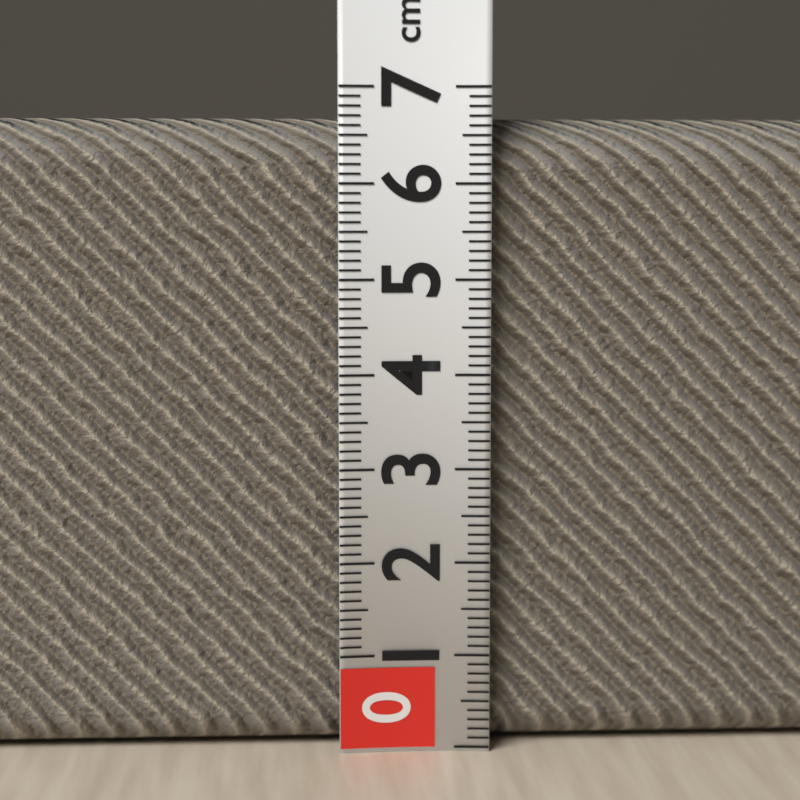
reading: 6.7 cm
